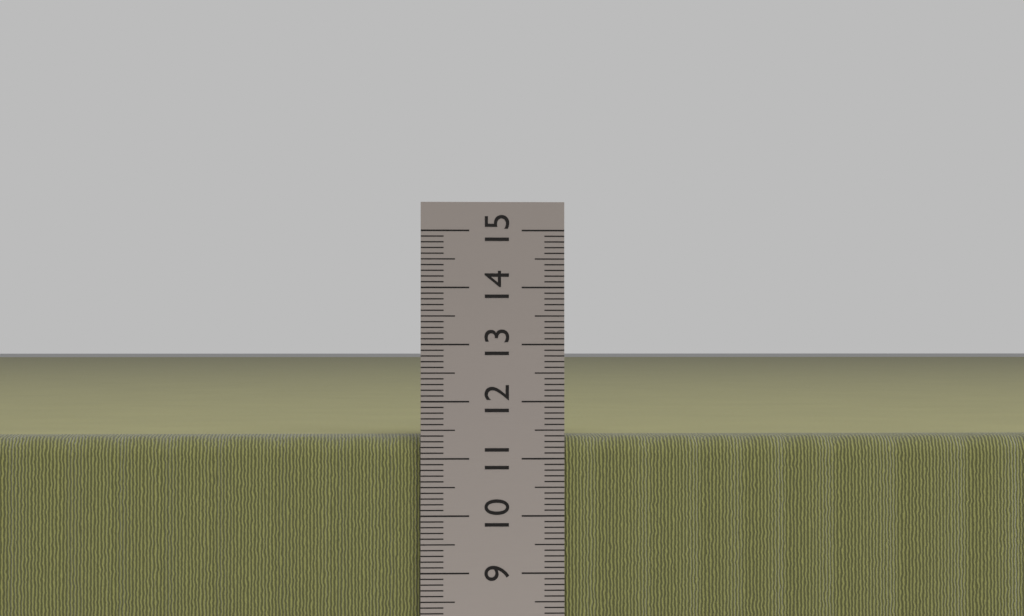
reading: 11.4 cm
